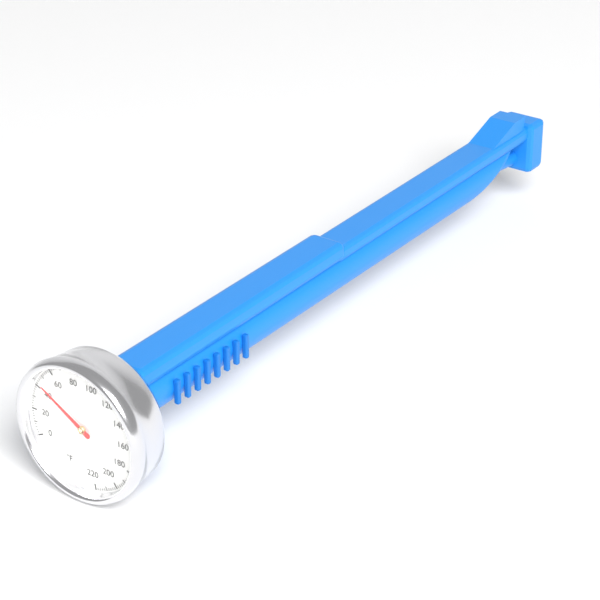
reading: 44 °F
